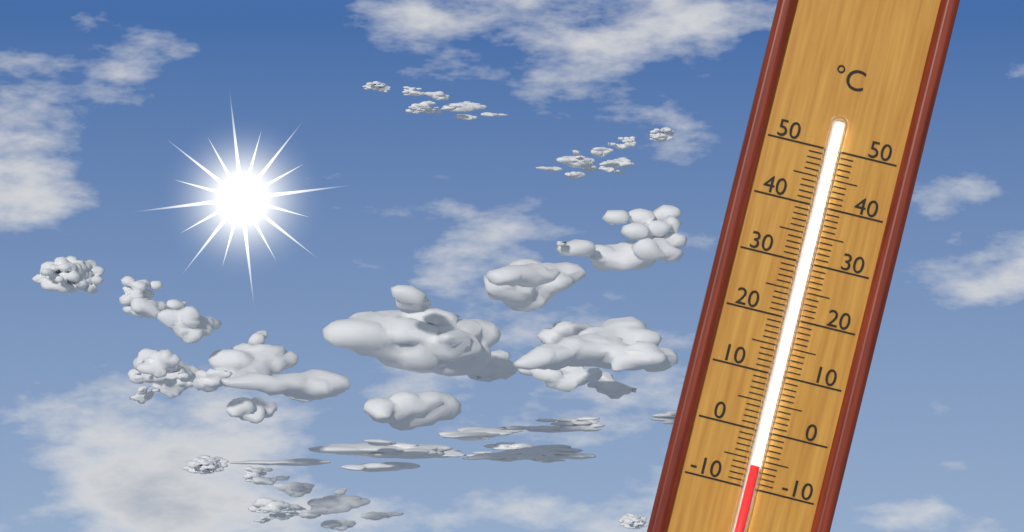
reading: -6 °C
